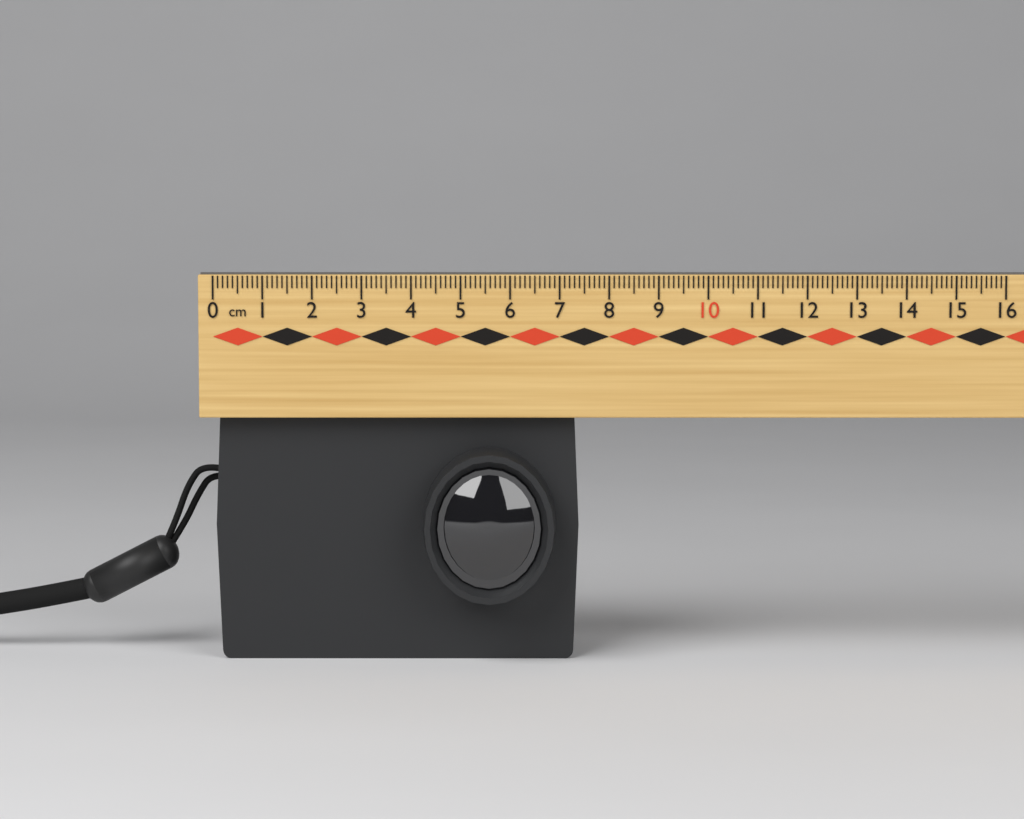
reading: 7.4 cm
